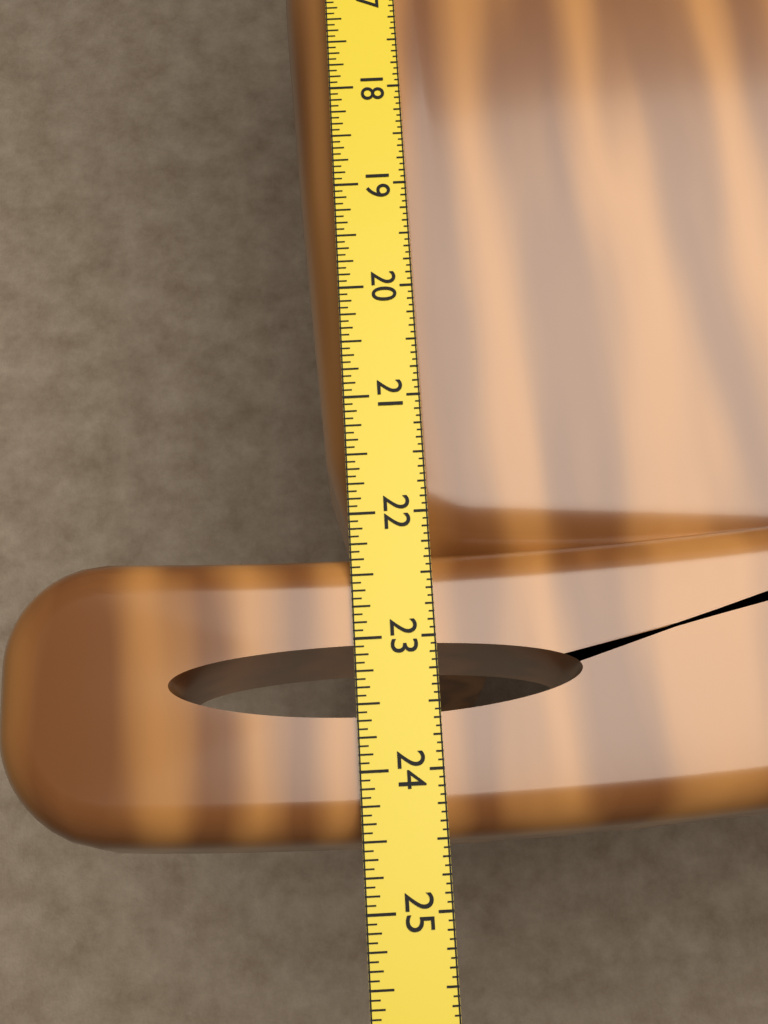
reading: 24.5000 in
